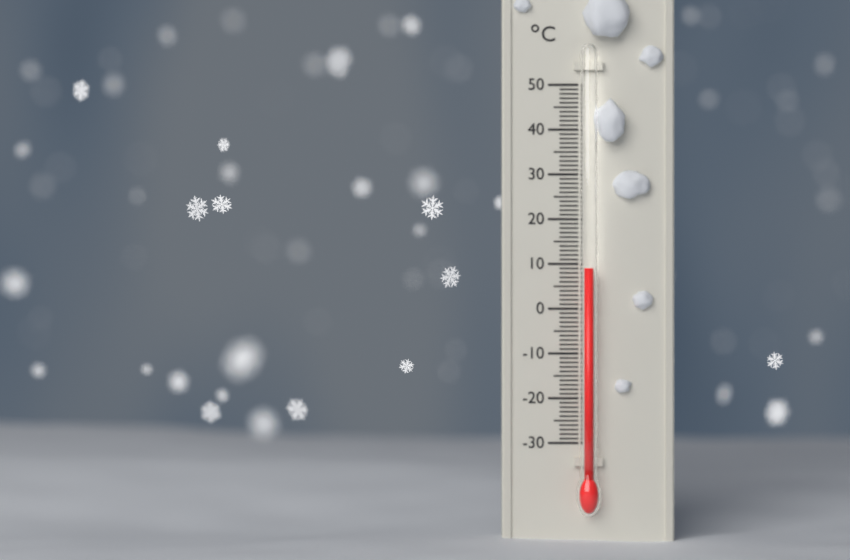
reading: 9 °C
